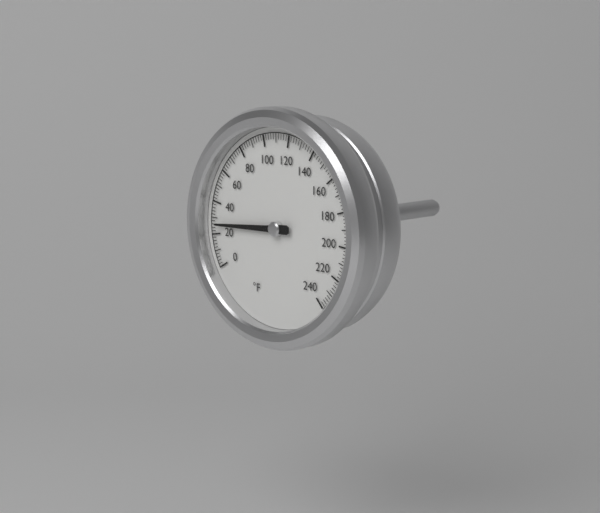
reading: 26 °F
